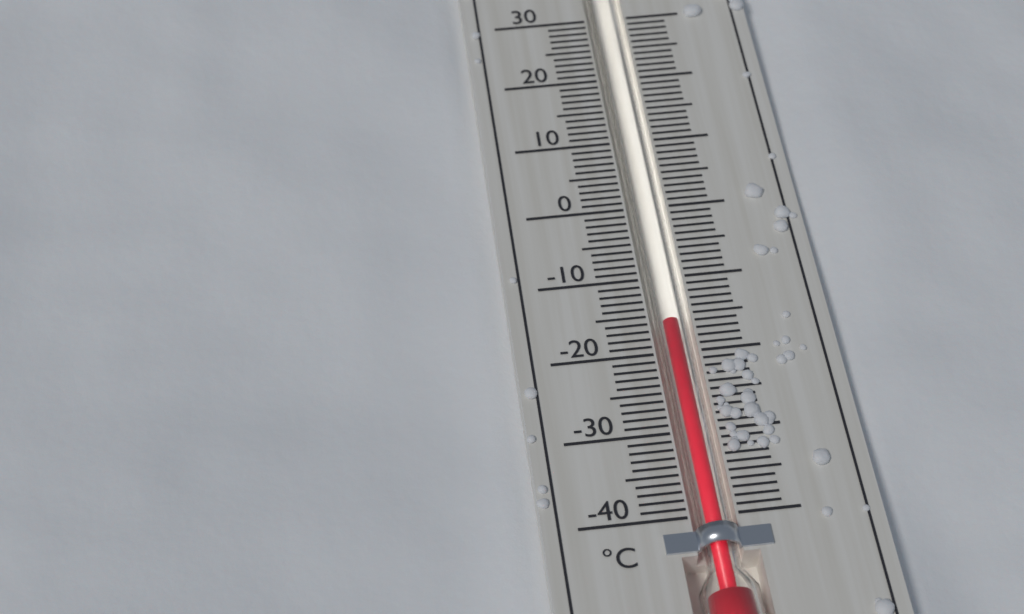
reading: -16 °C
